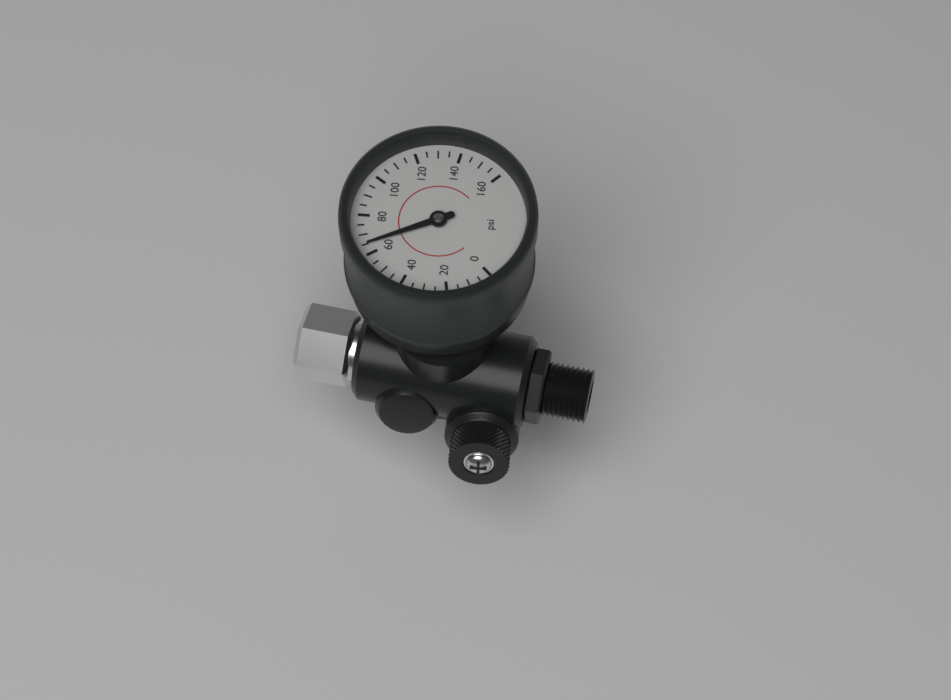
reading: 65 psi
